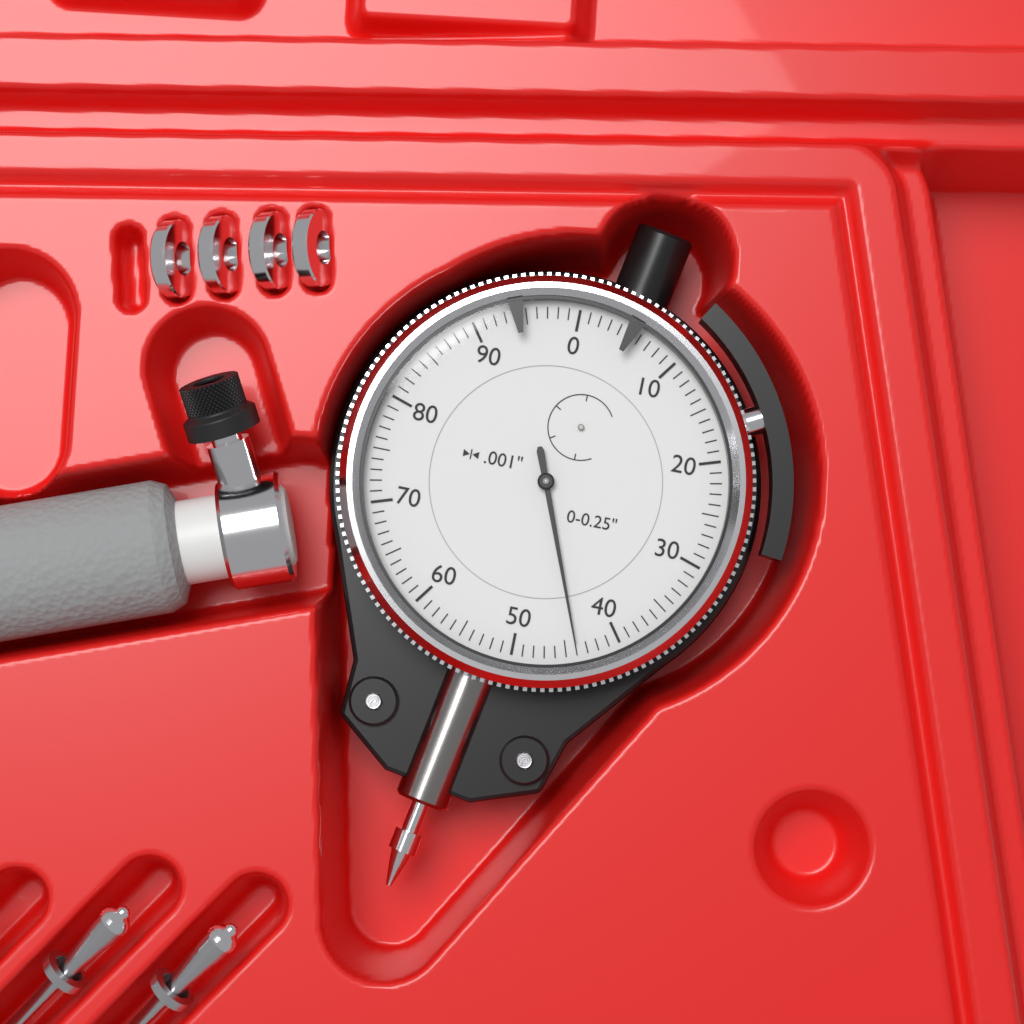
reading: 0.044 in
